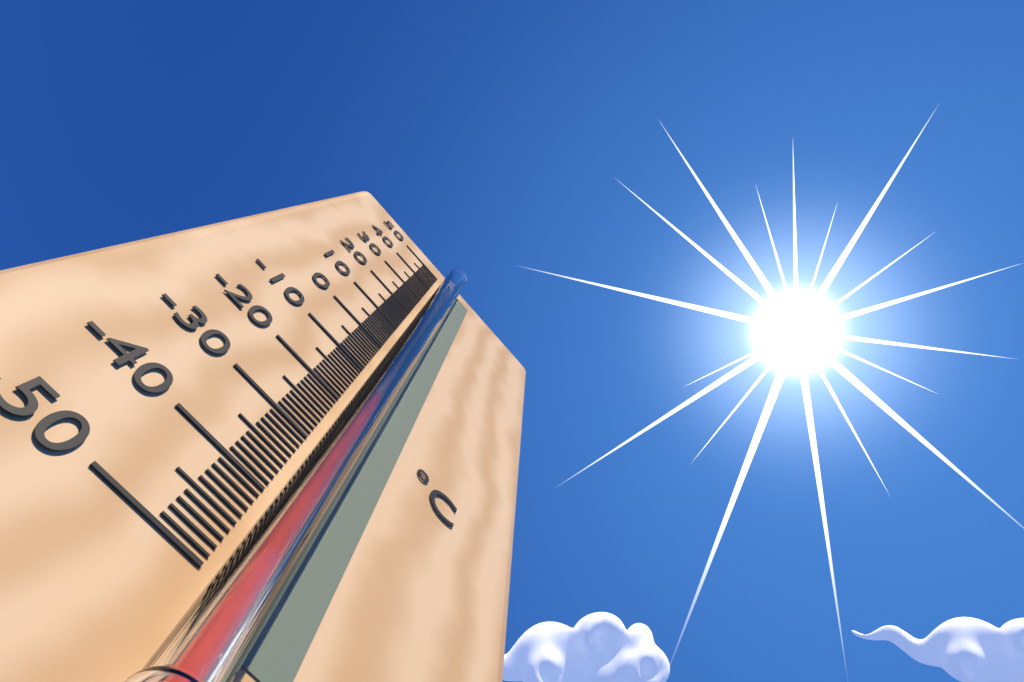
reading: -19 °C
